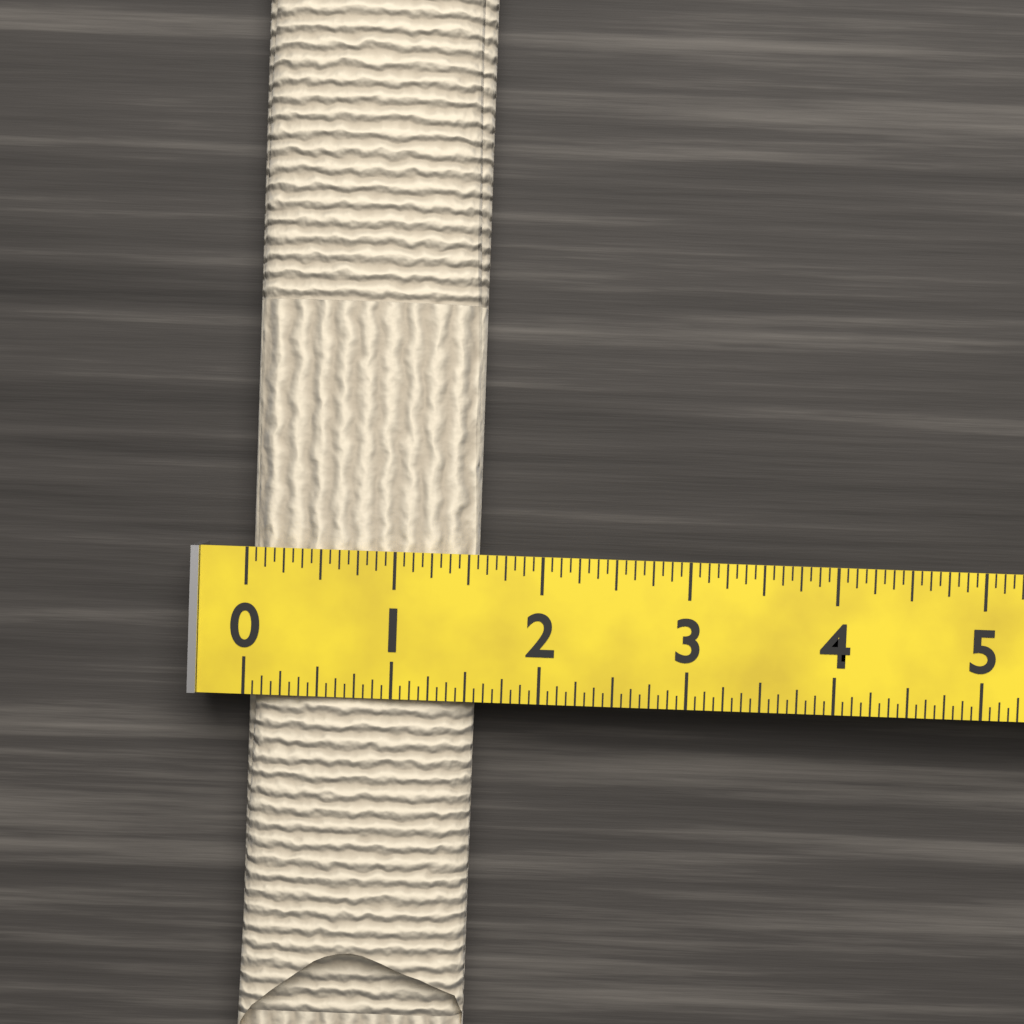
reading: 1.5625 (no unit)
